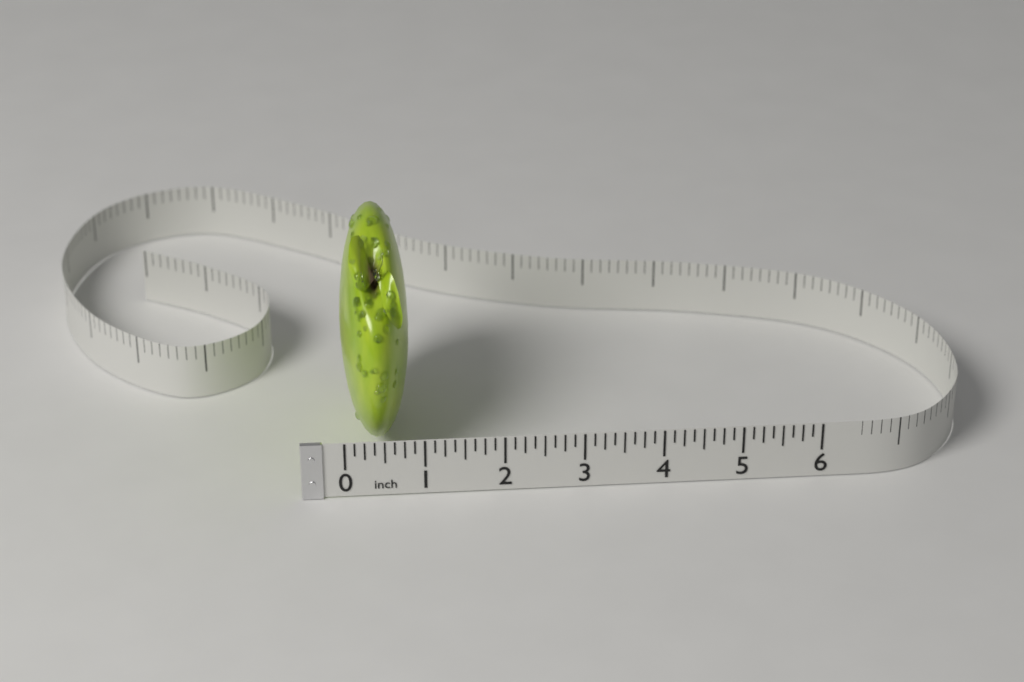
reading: 0.875 in
